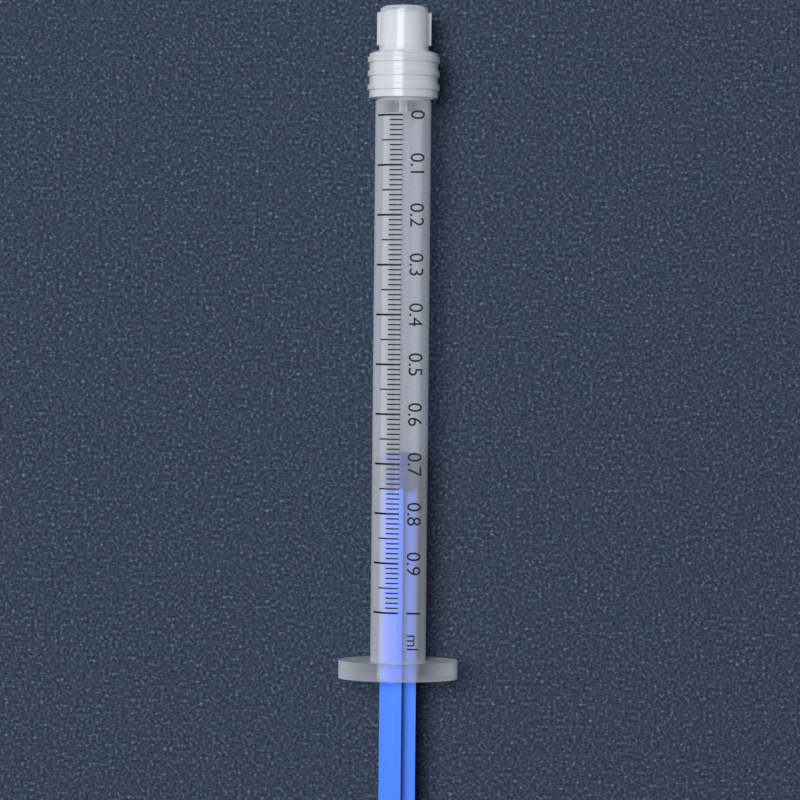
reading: 0.68 ml
